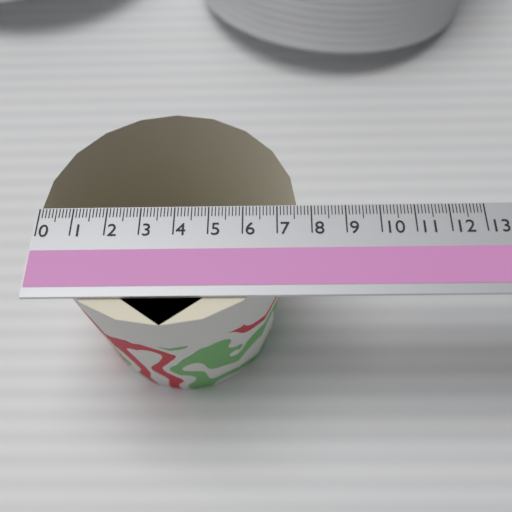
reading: 7.6 (no unit)
